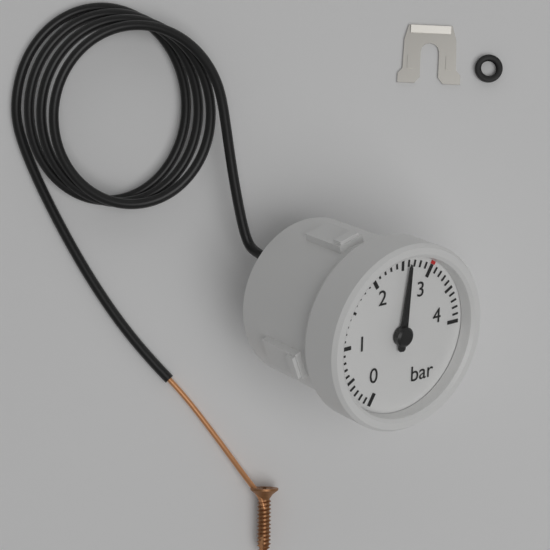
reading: 2.6 bar
